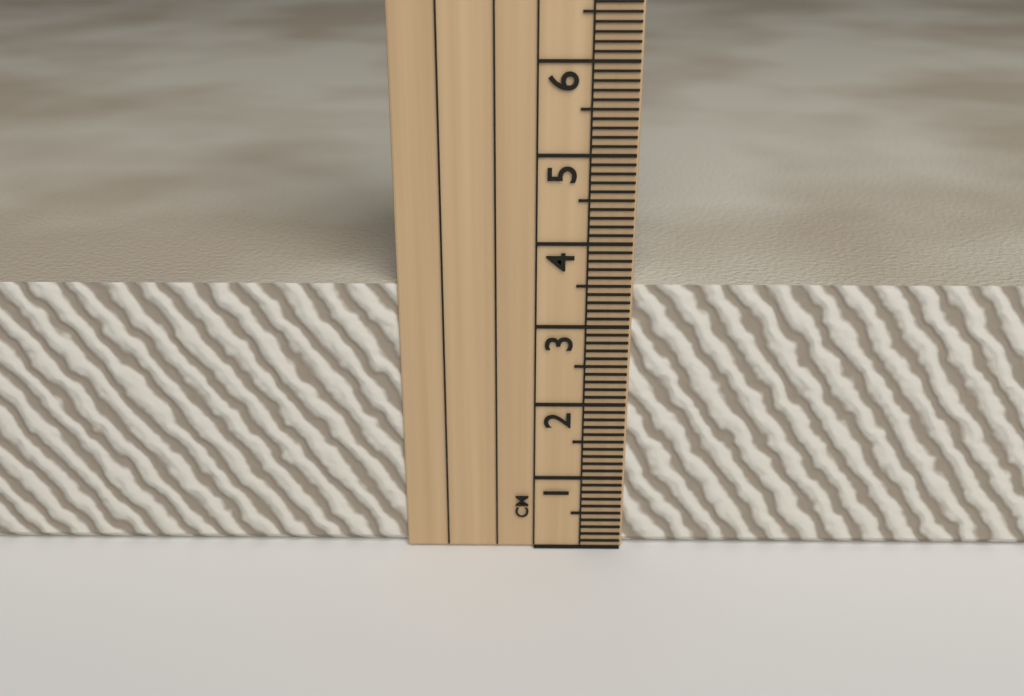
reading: 3.5 cm
